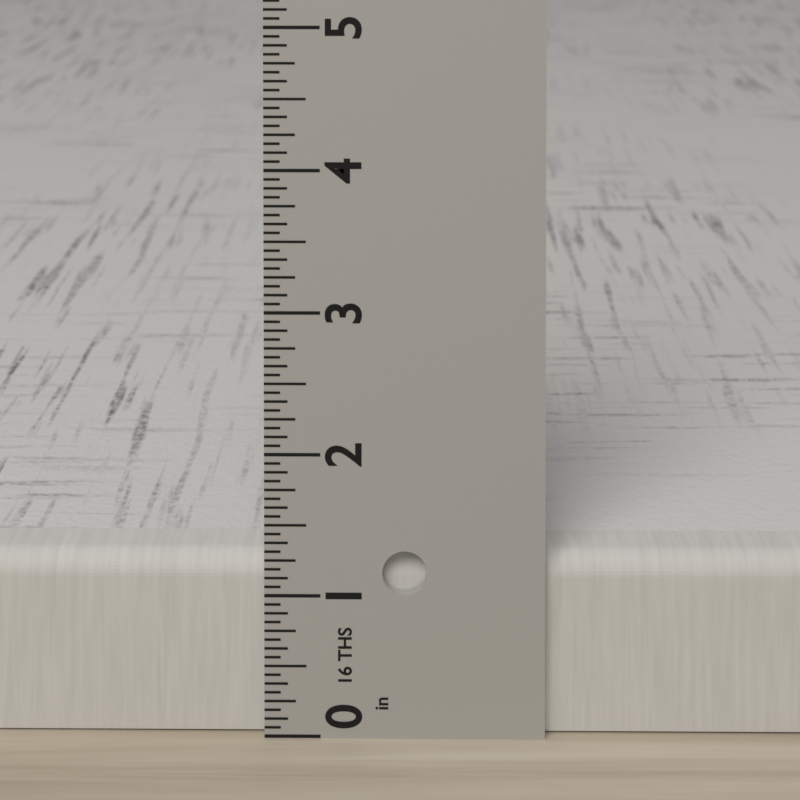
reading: 1.2500 in
